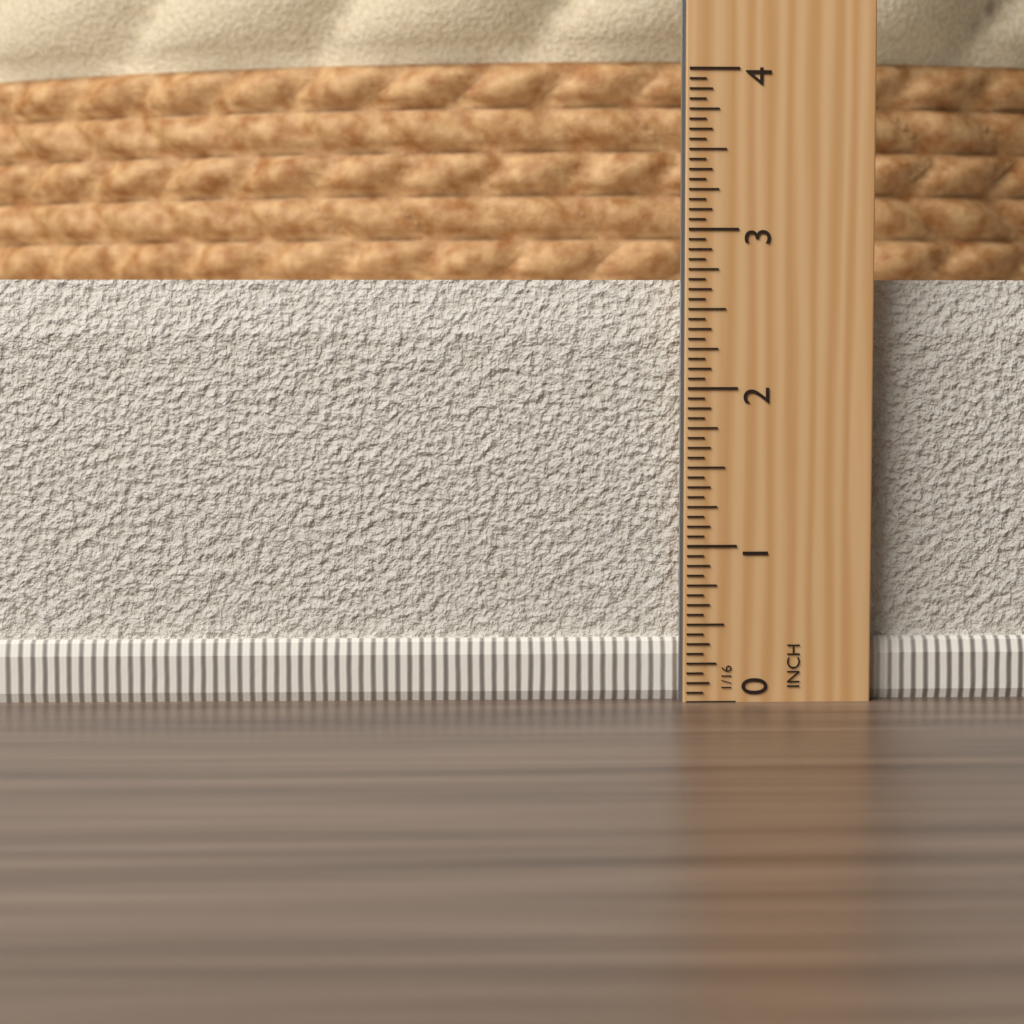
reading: 2.6875 in
